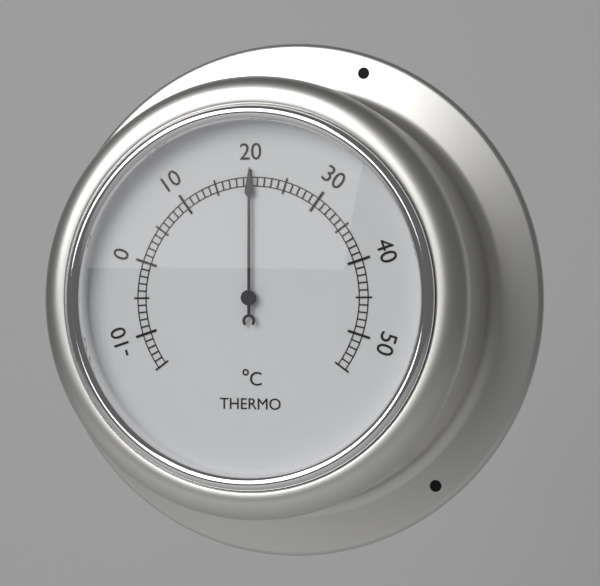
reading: 20 °C
